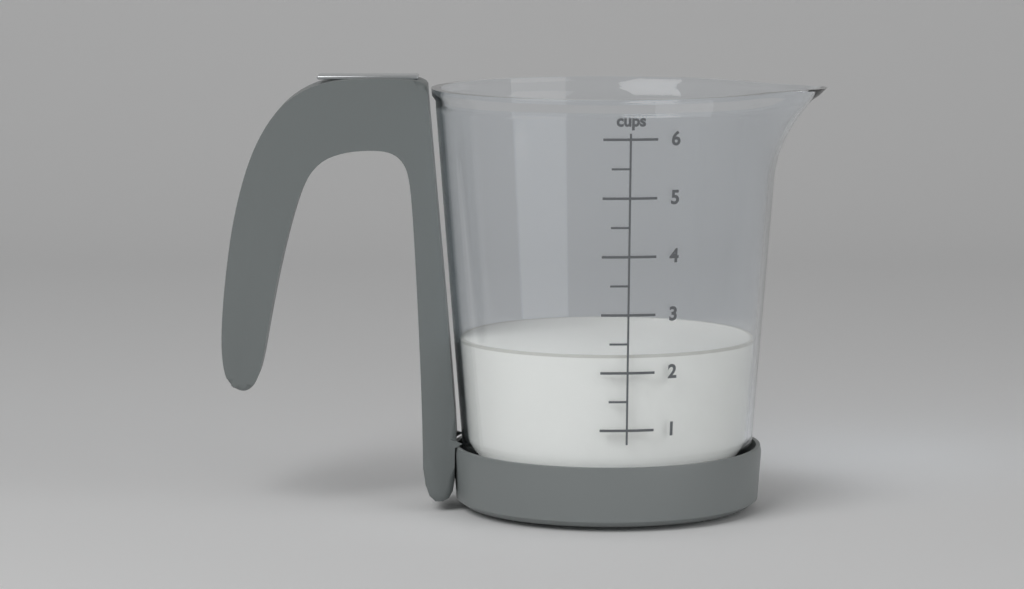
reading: 2.3 cups
